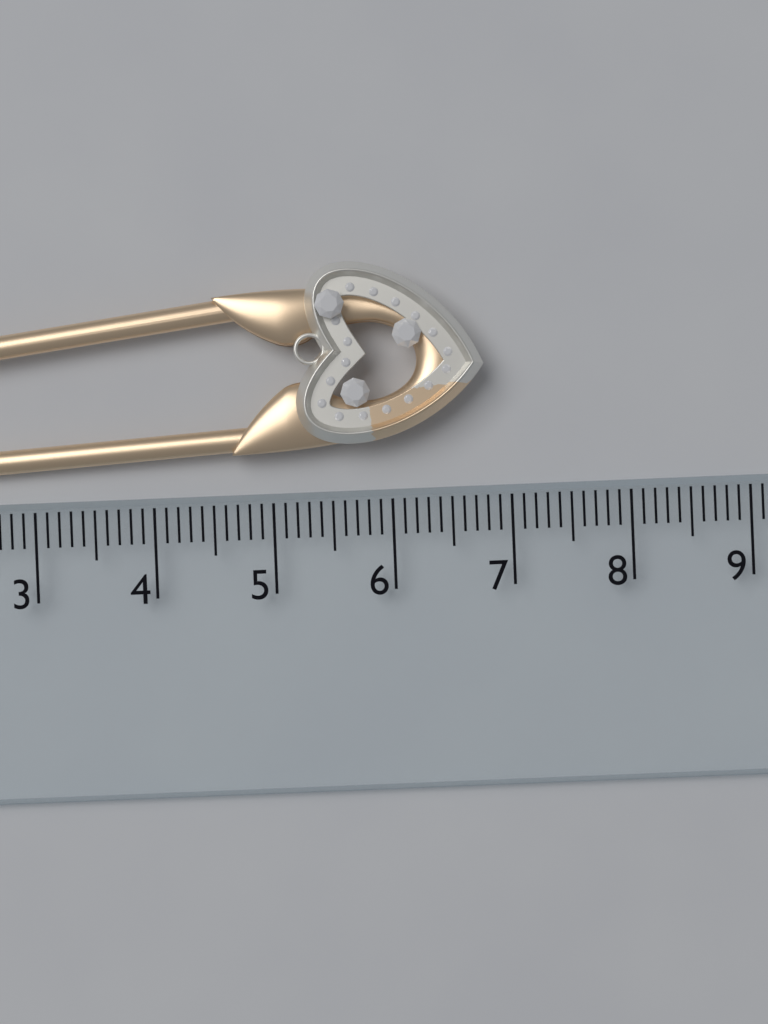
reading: 6.8 cm
